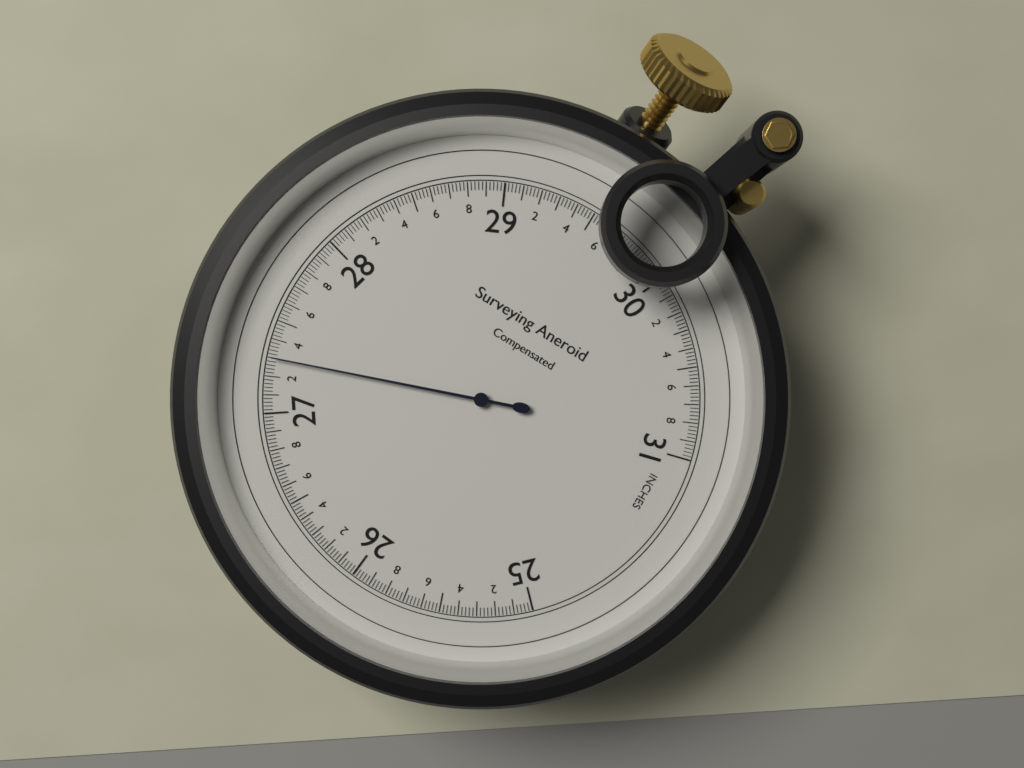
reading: 27.30 inches
